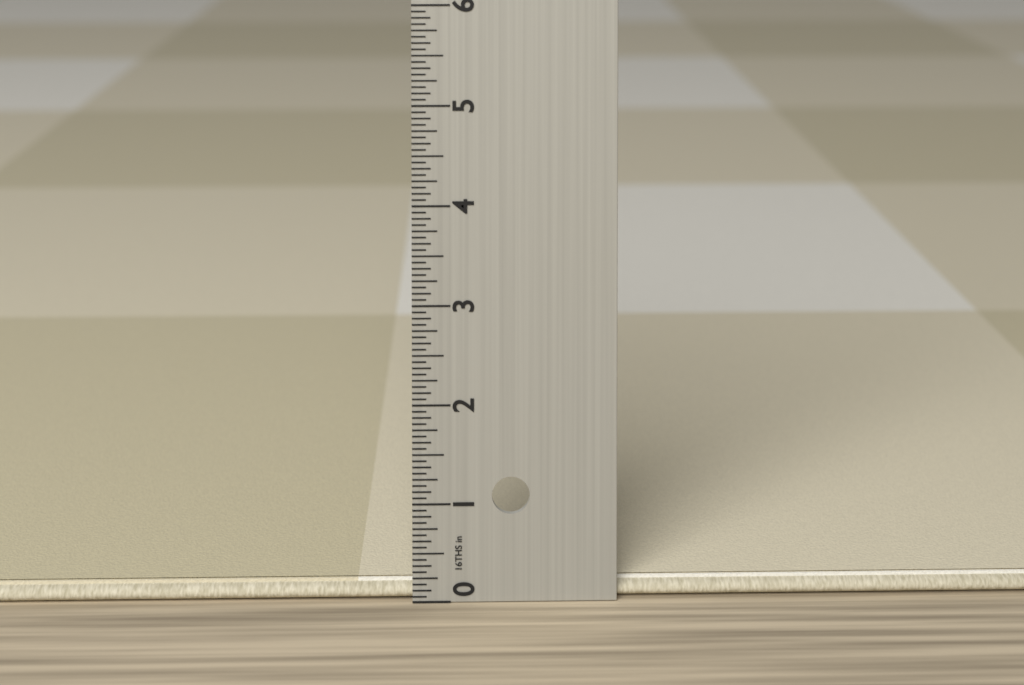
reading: 0.1875 in
